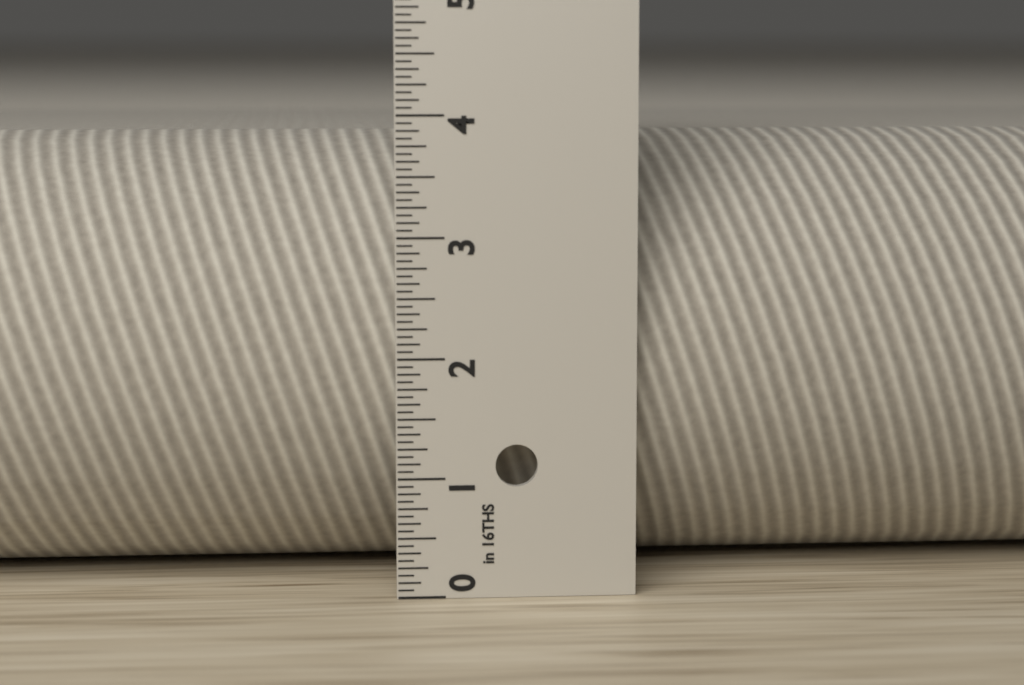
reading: 3.8125 in
